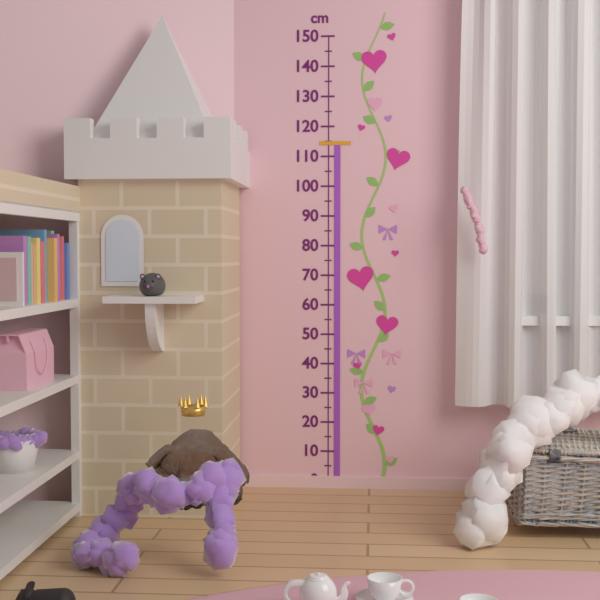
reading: 115 cm
